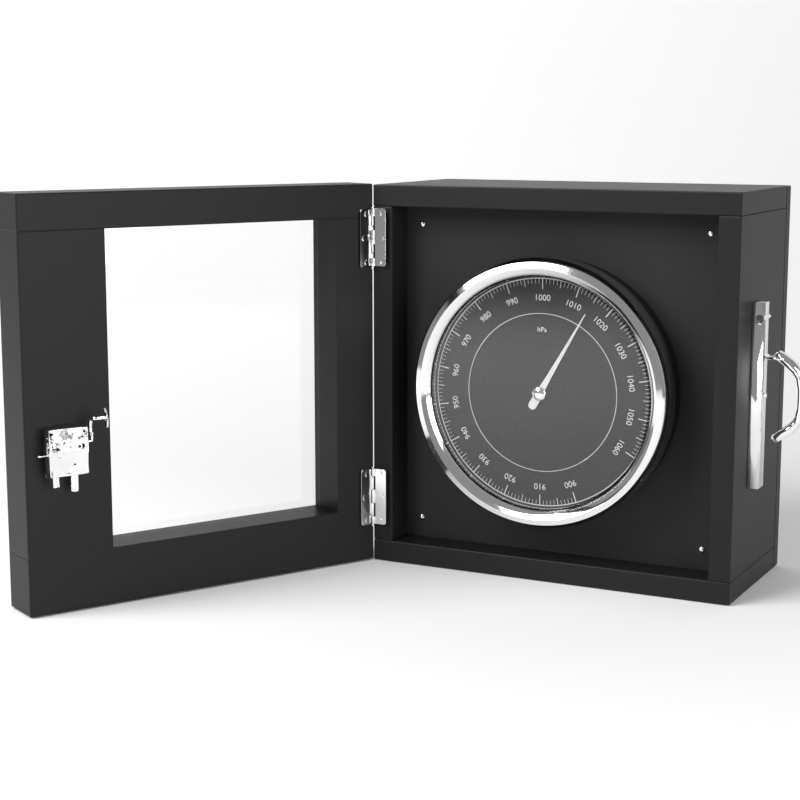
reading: 1015 hPa
